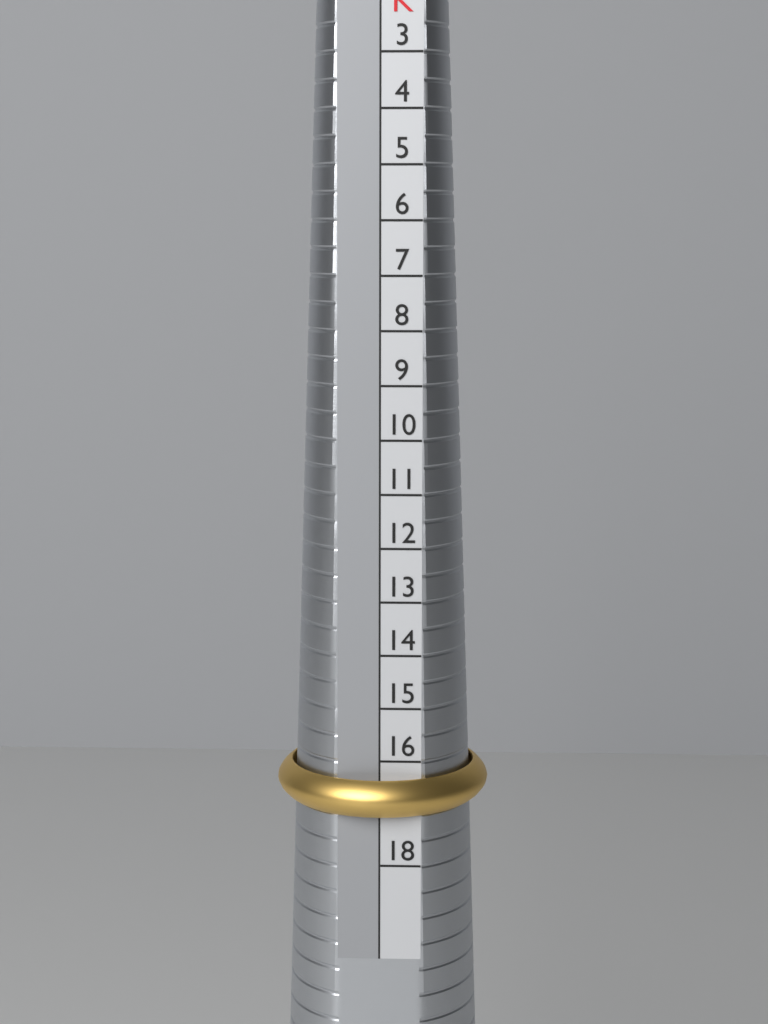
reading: 17 HK
